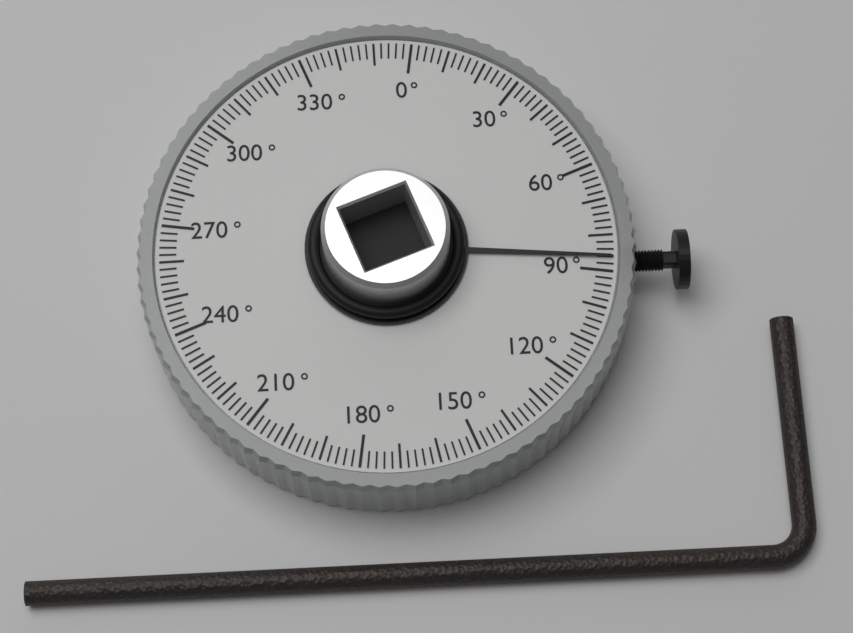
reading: 86 °
